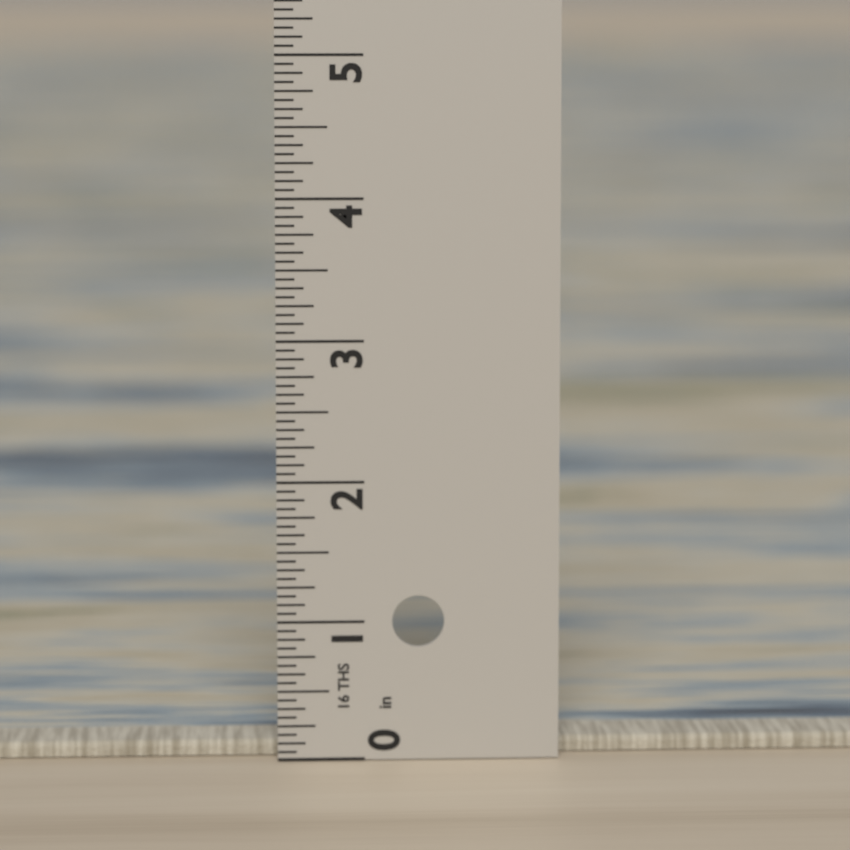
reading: 0.1250 in
